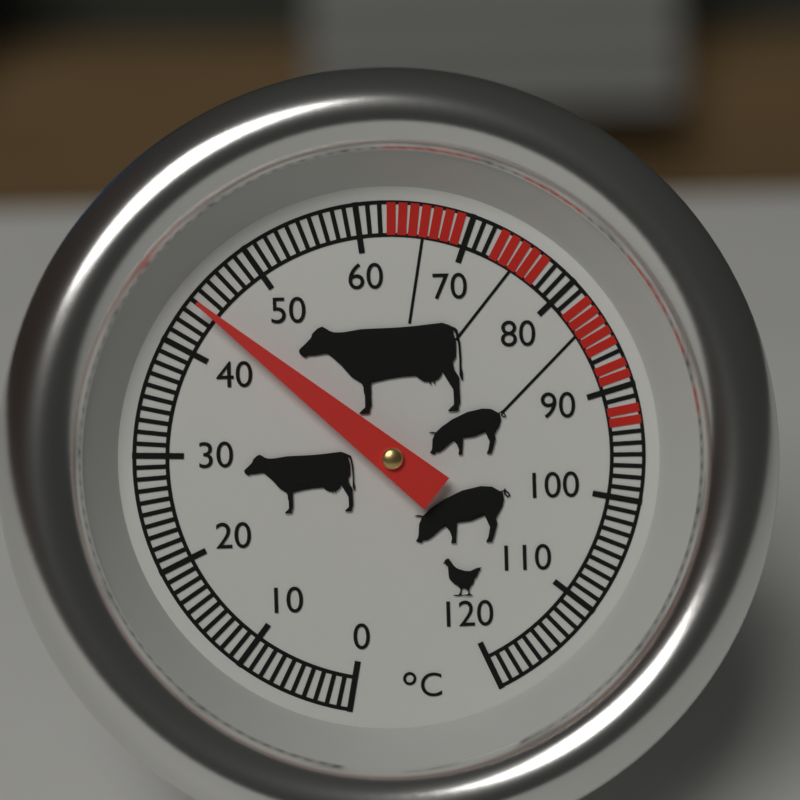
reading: 44 °C
